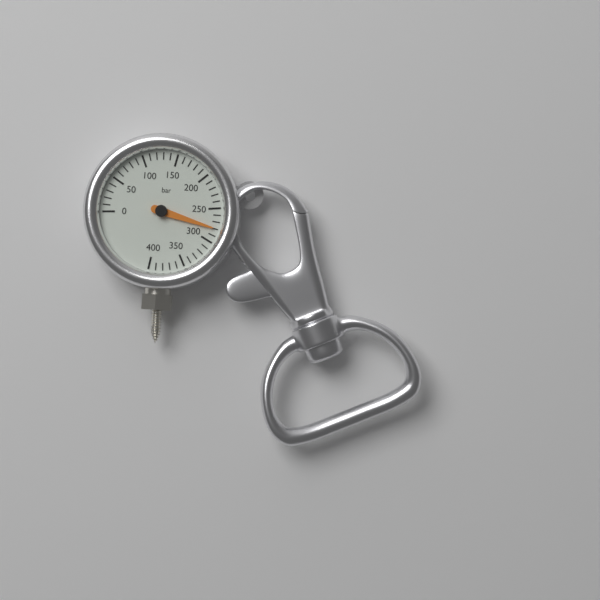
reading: 280 bar
